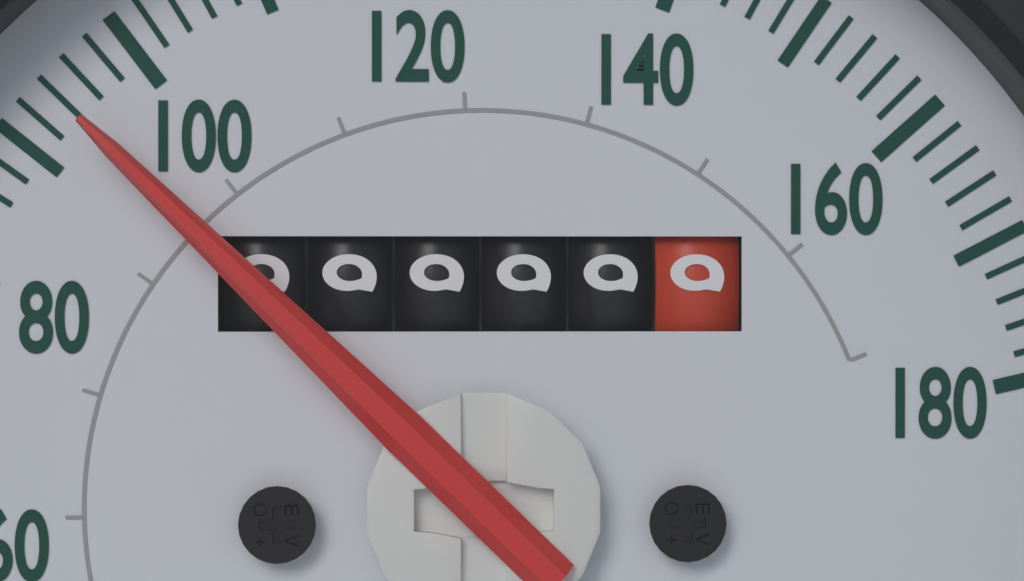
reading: 94 mph
